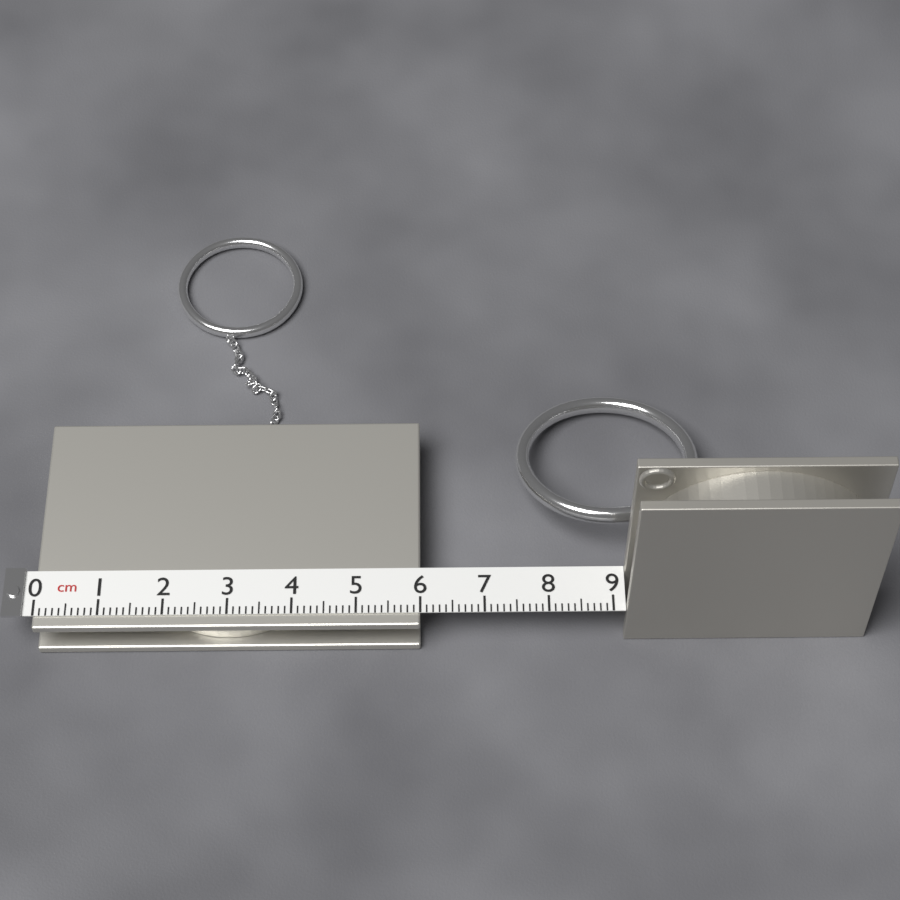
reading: 6.0 cm
